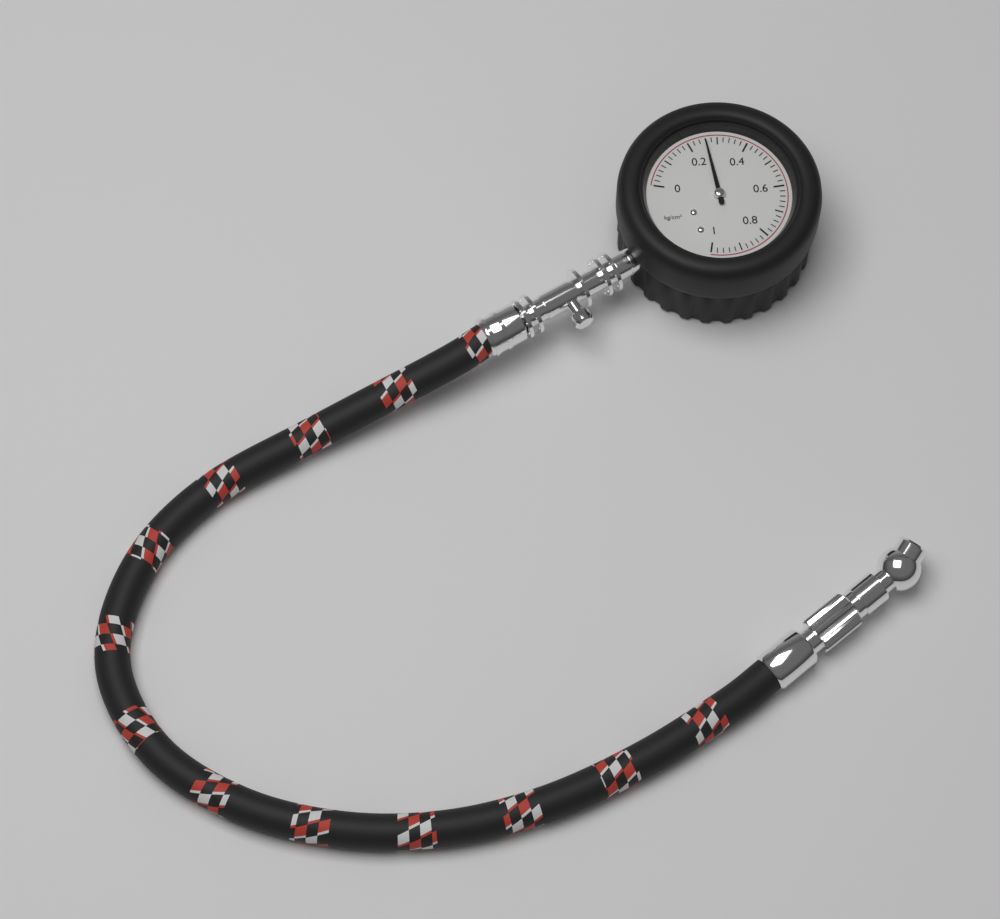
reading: 0.26 kg/cm²
